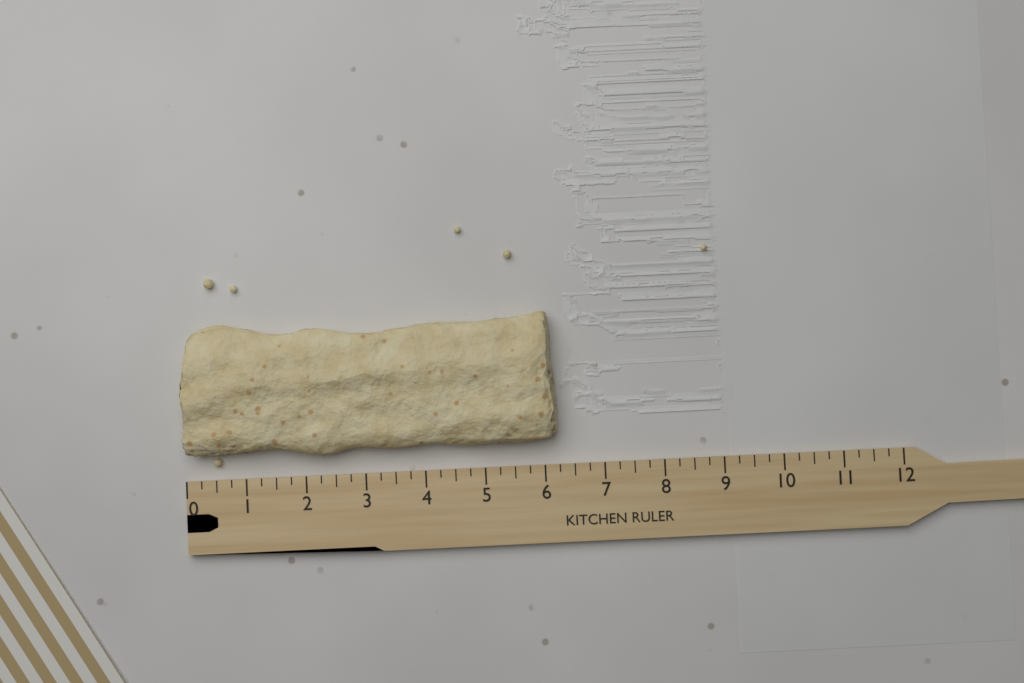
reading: 6.25 (no unit)
